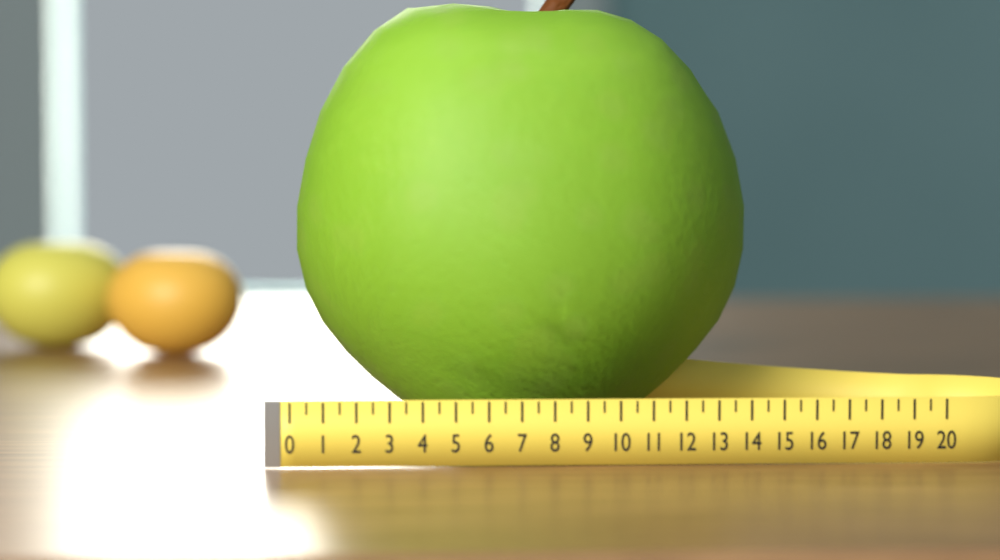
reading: 15.0 (no unit)
